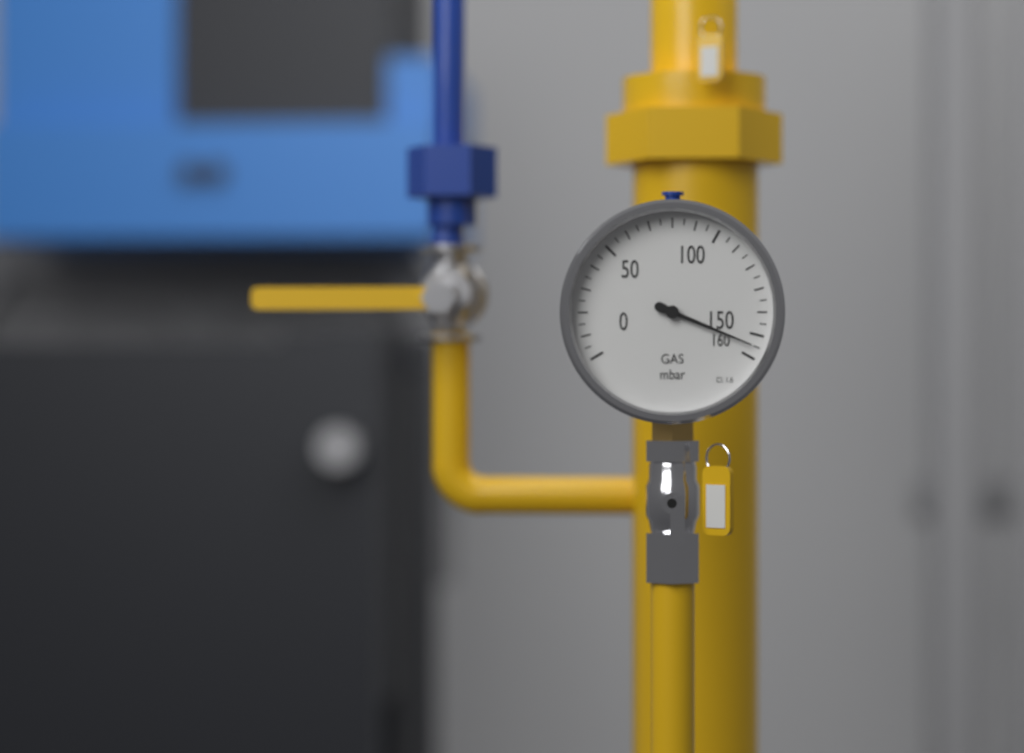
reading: 155 mbar
